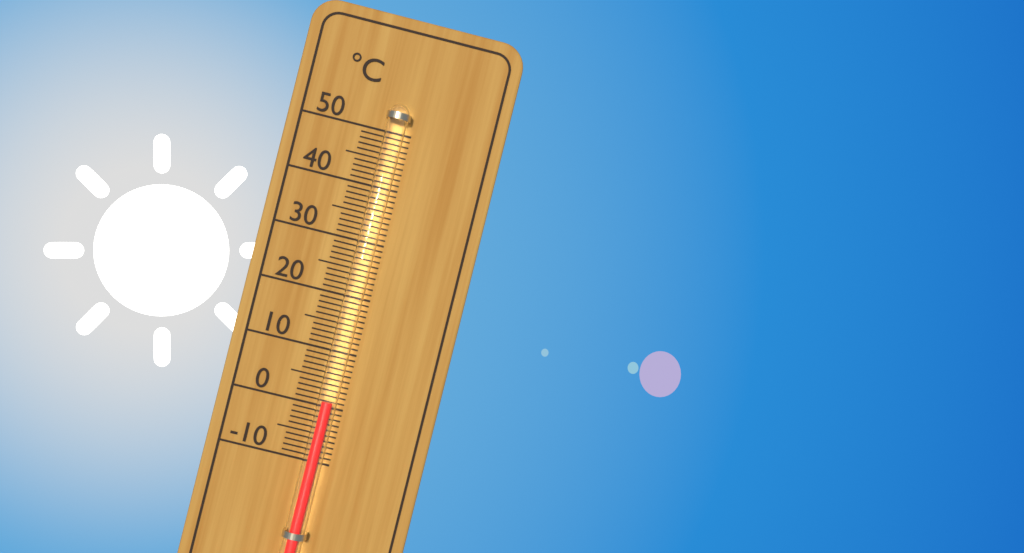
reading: 1 °C
